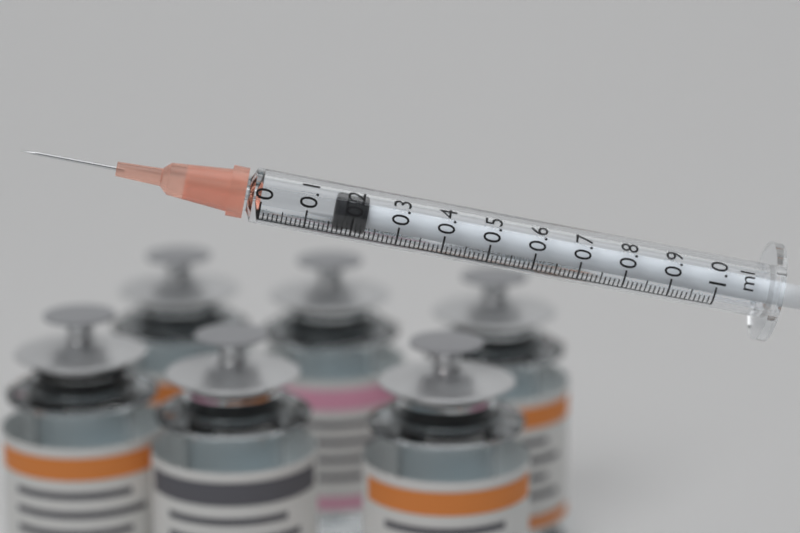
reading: 0.16 ml
